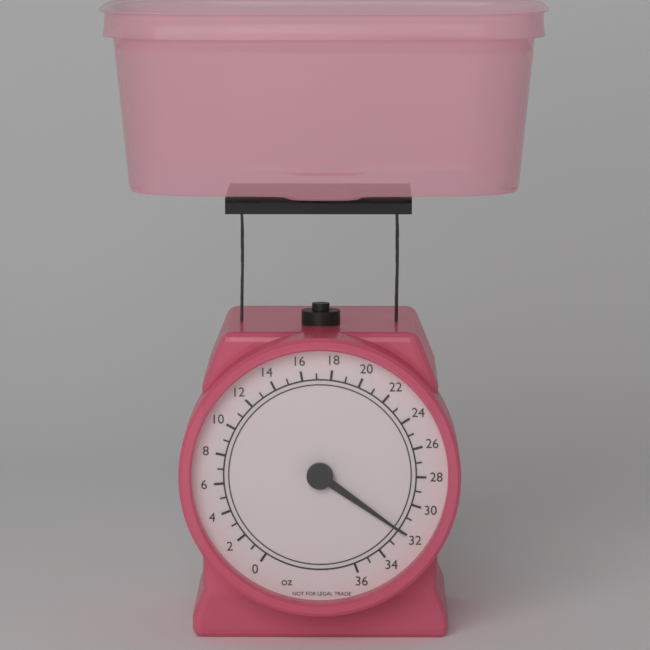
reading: 32 oz
